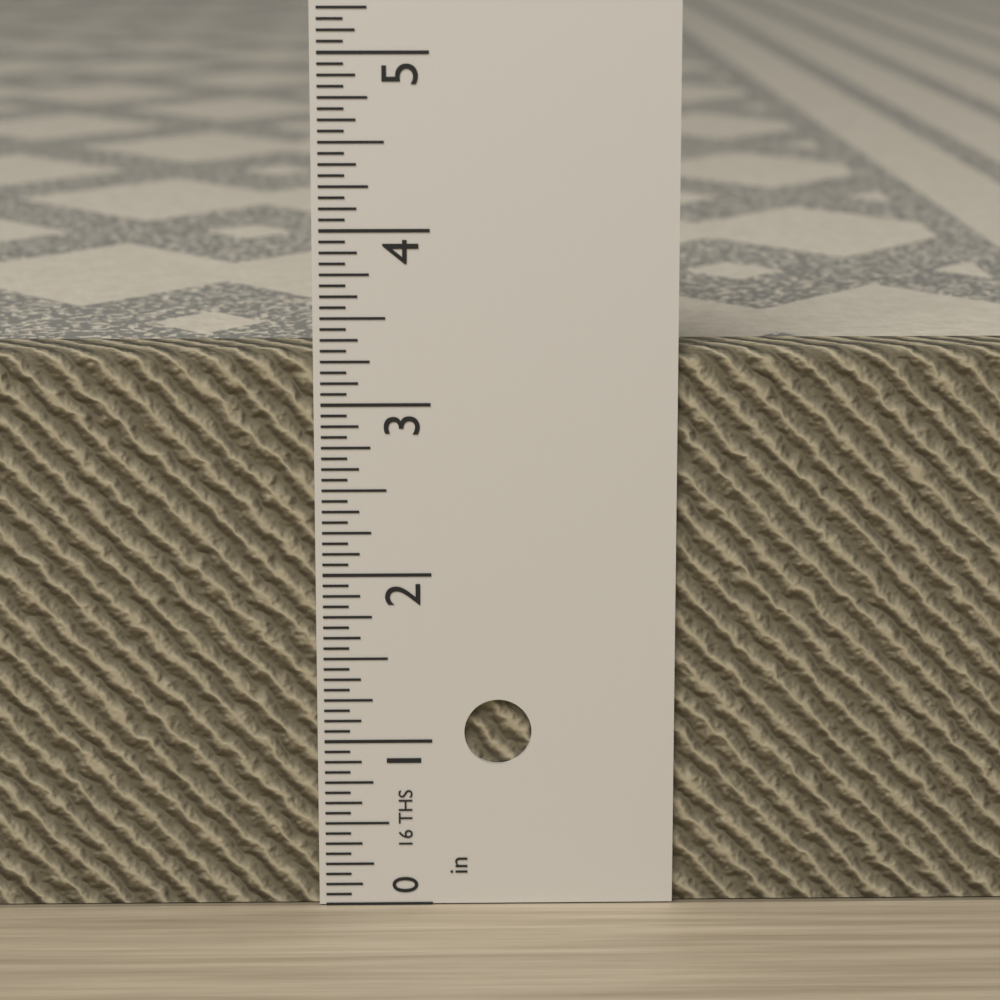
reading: 3.3125 in
